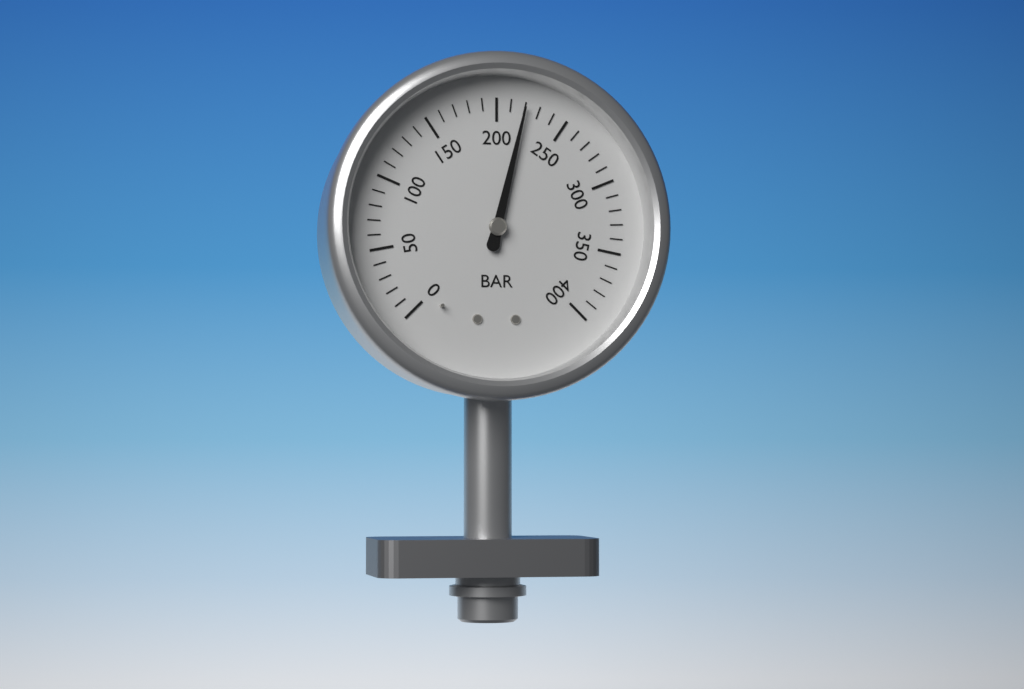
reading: 220 bar
